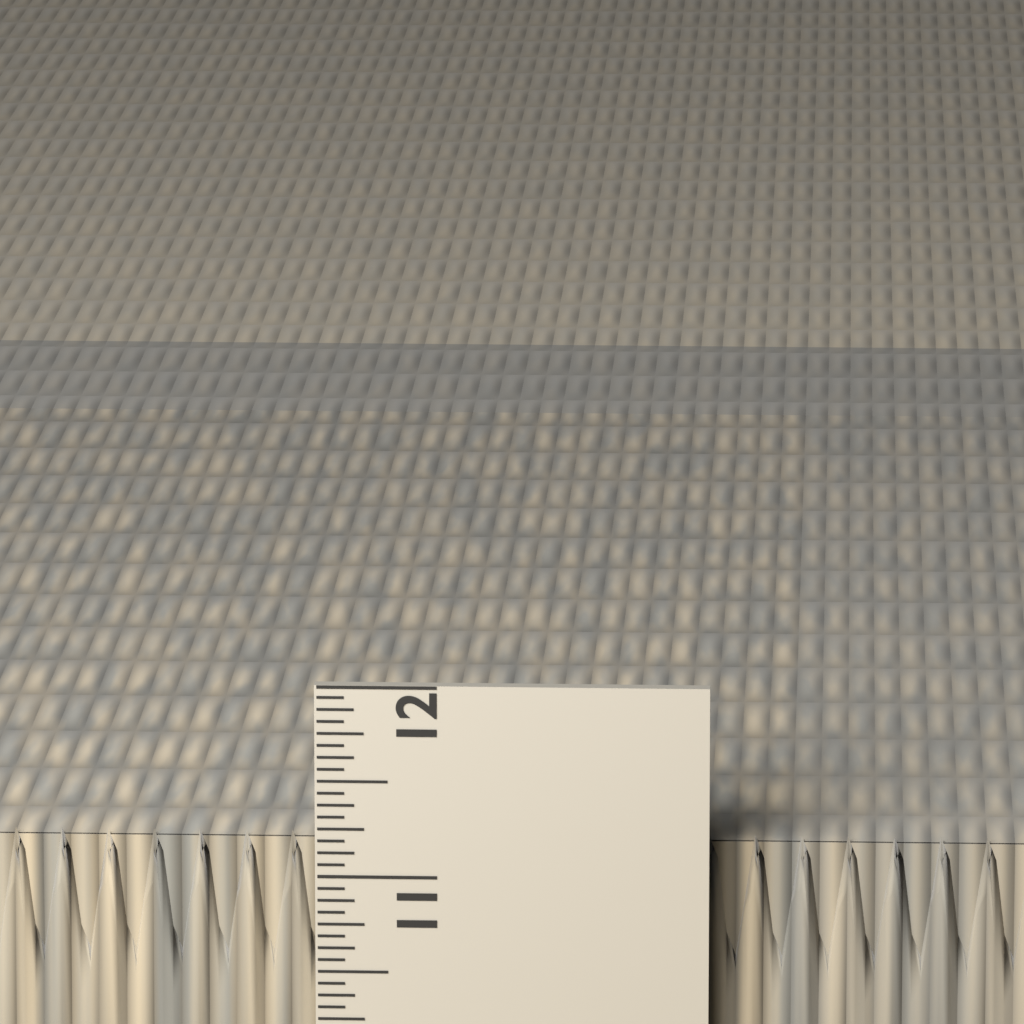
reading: 11.1875 in
